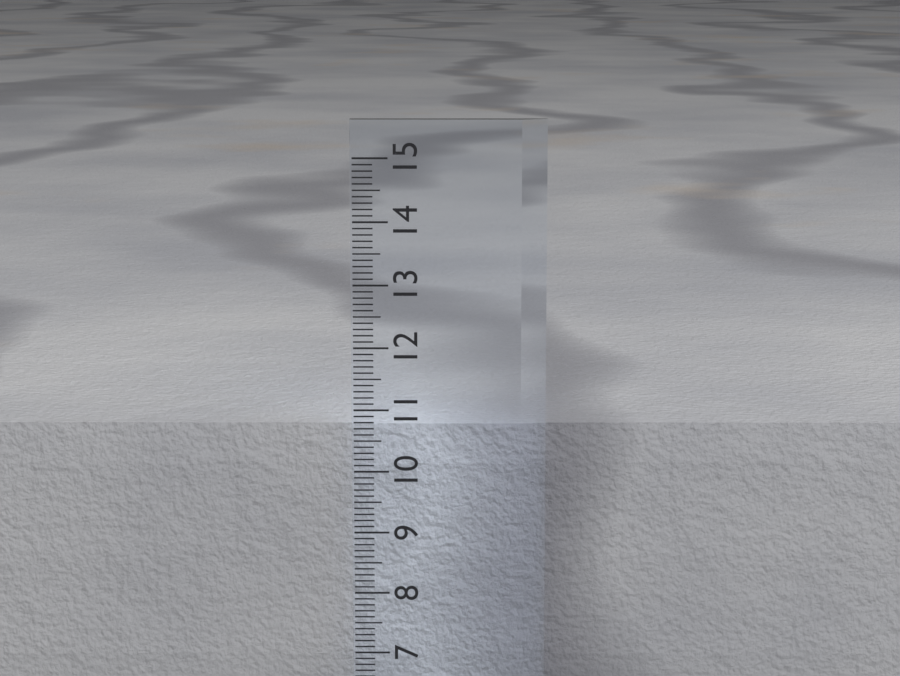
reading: 10.7 cm
